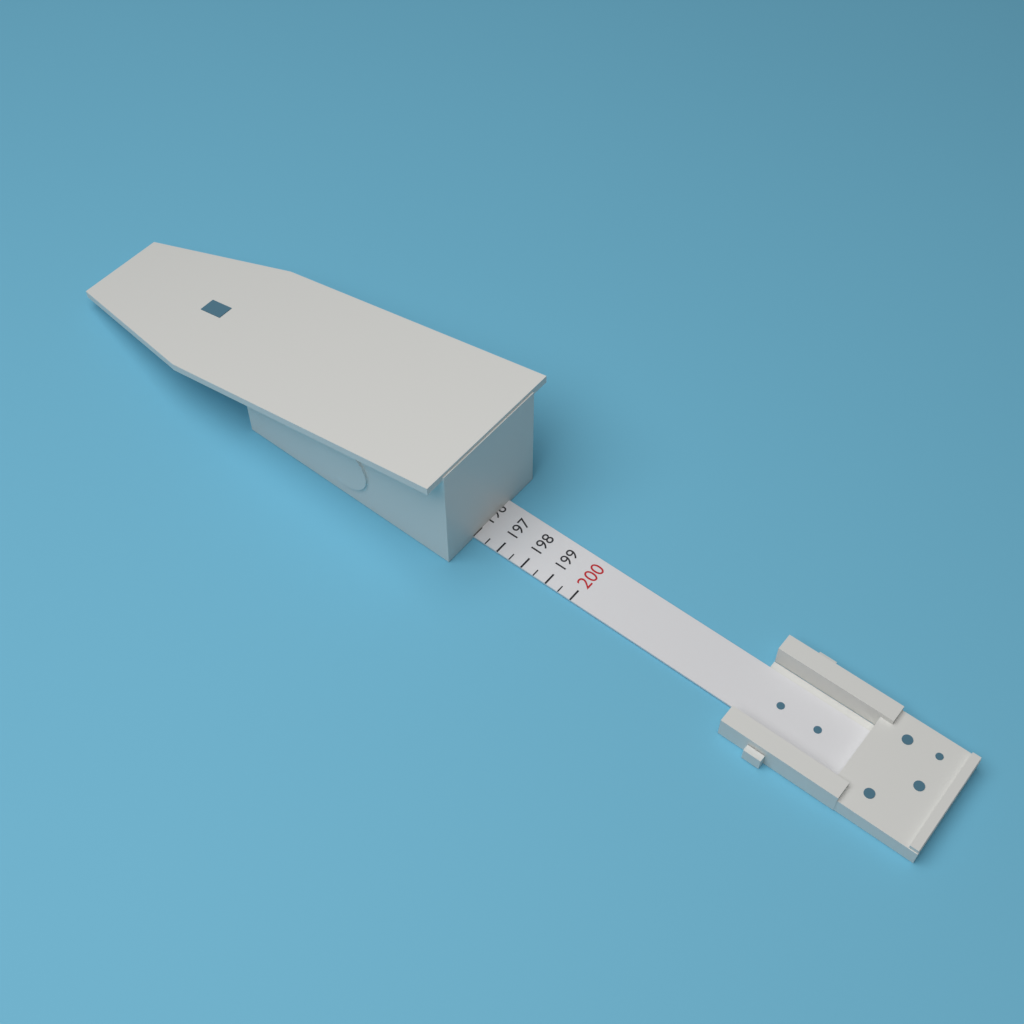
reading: 196.0 (no unit)
